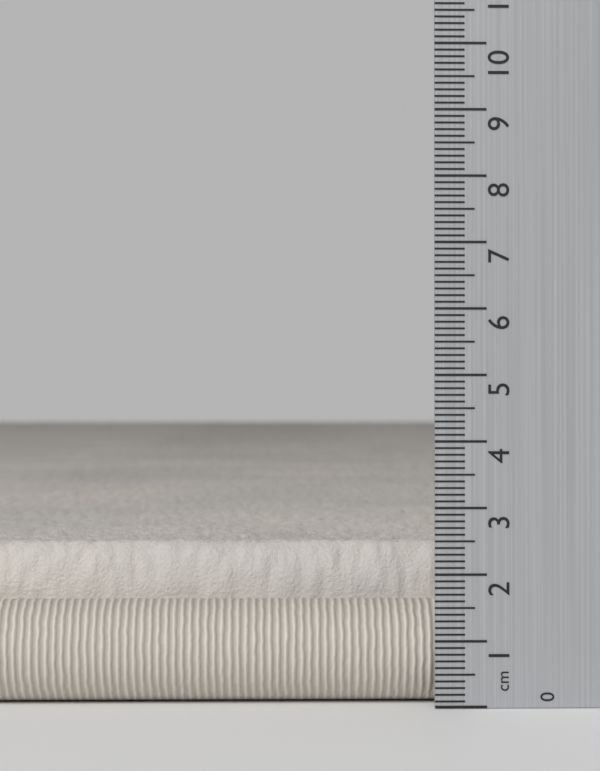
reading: 2.4 cm
